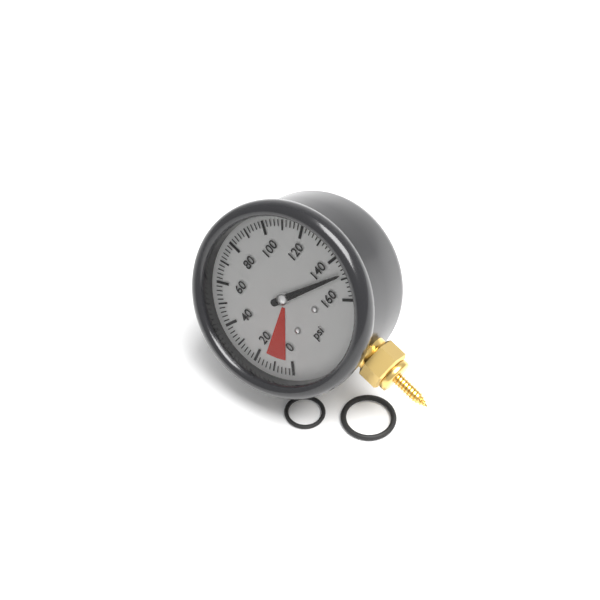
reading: 148 psi
